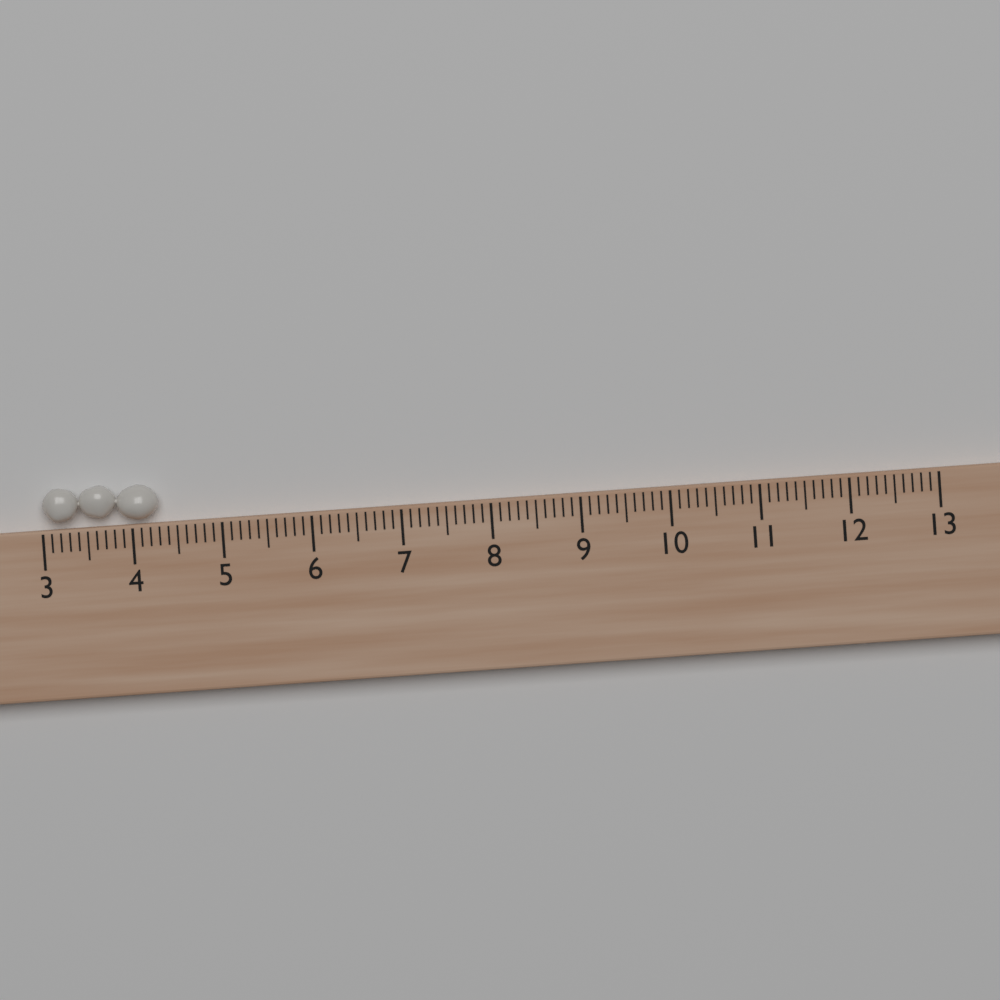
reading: 4.3 (no unit)
